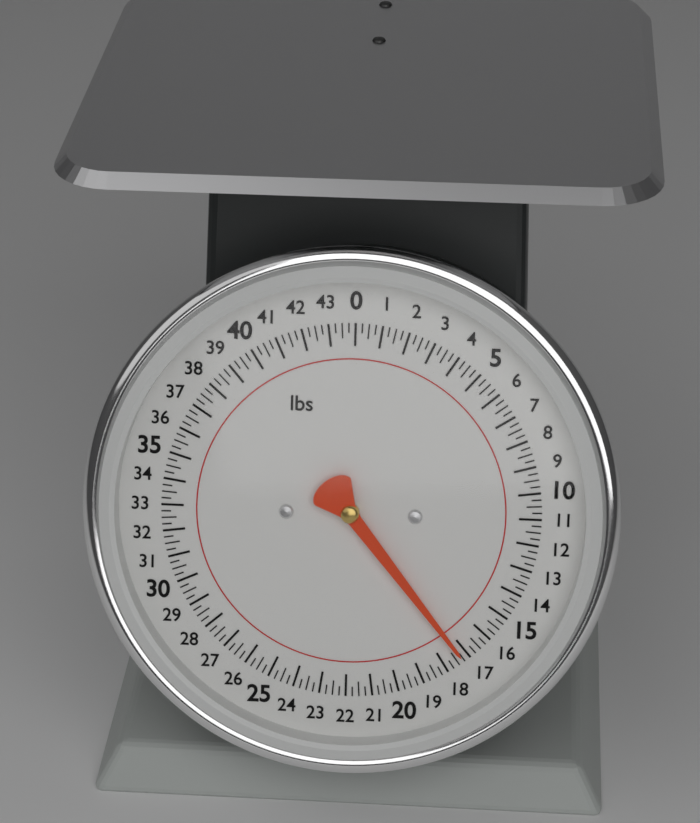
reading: 17.25 lbs
